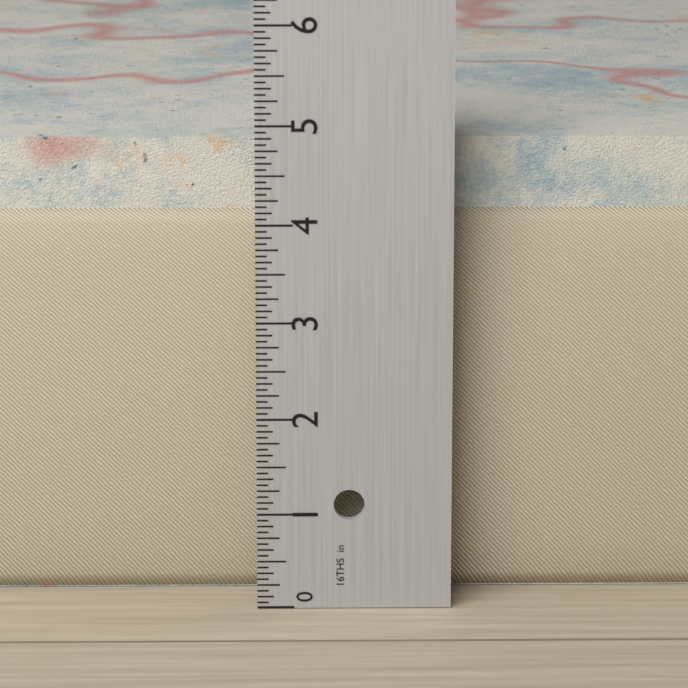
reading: 4.7500 in
